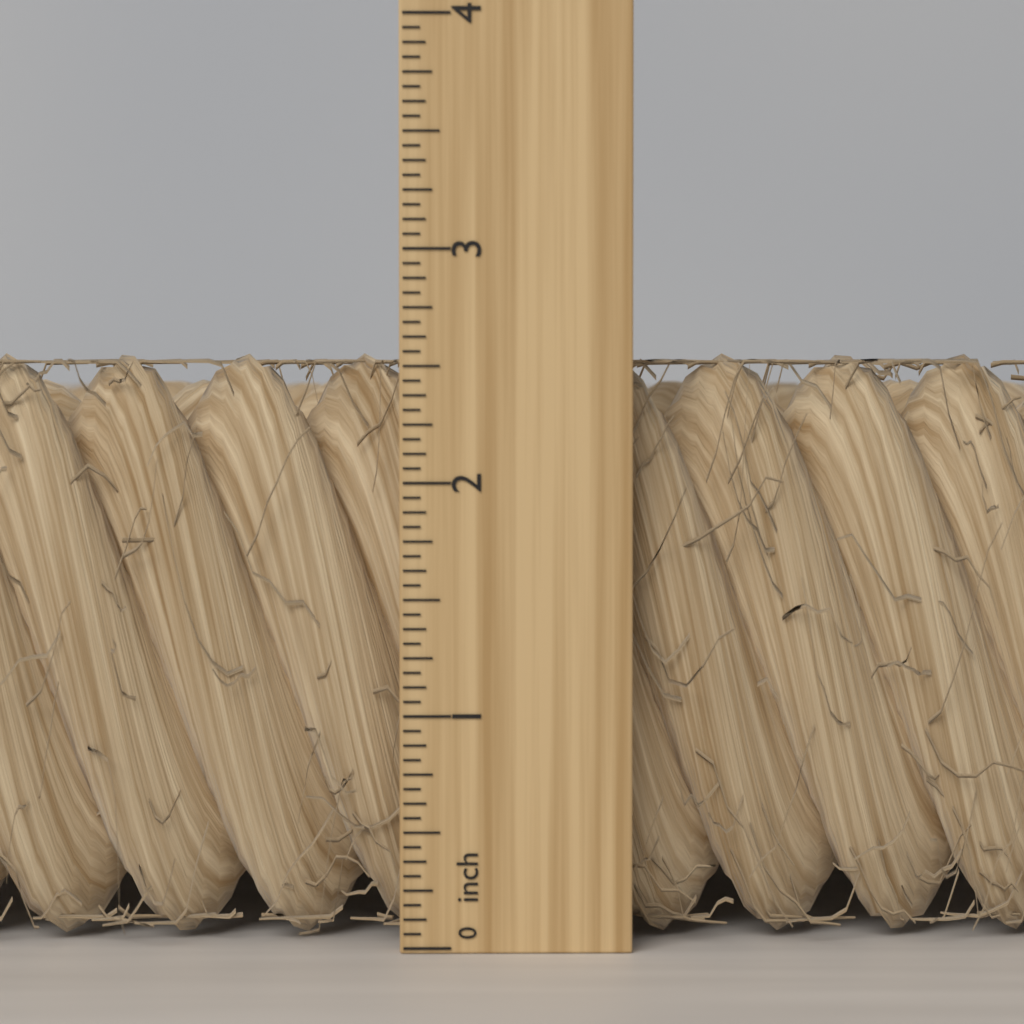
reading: 2.5625 inch
